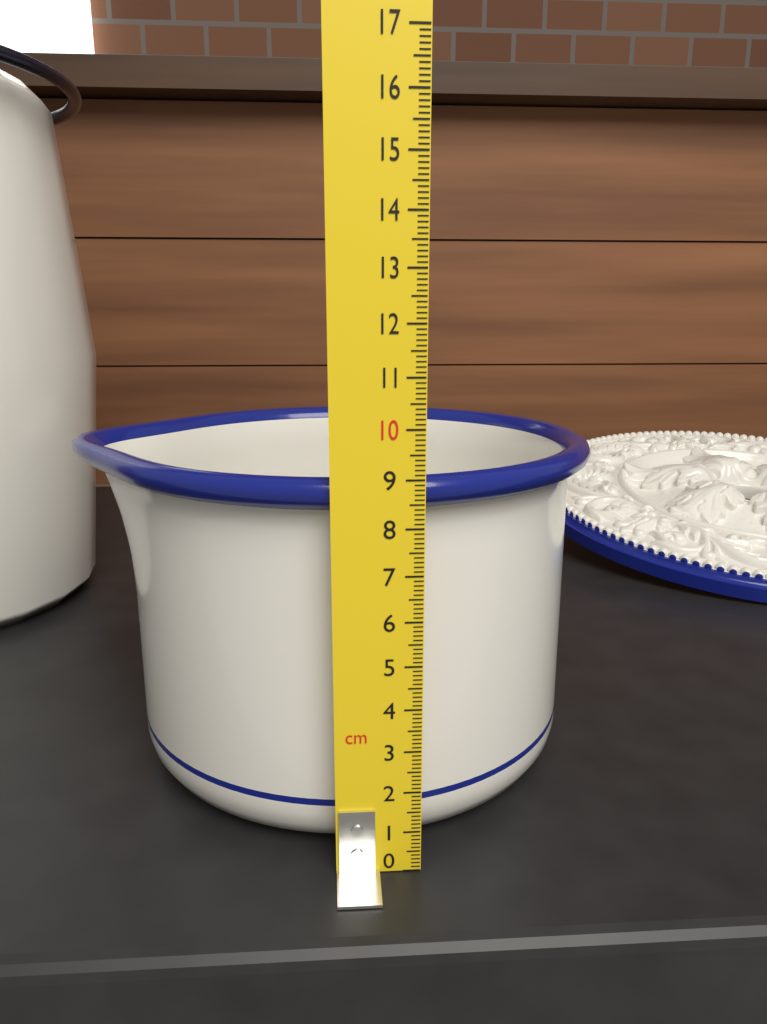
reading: 9.0 cm
